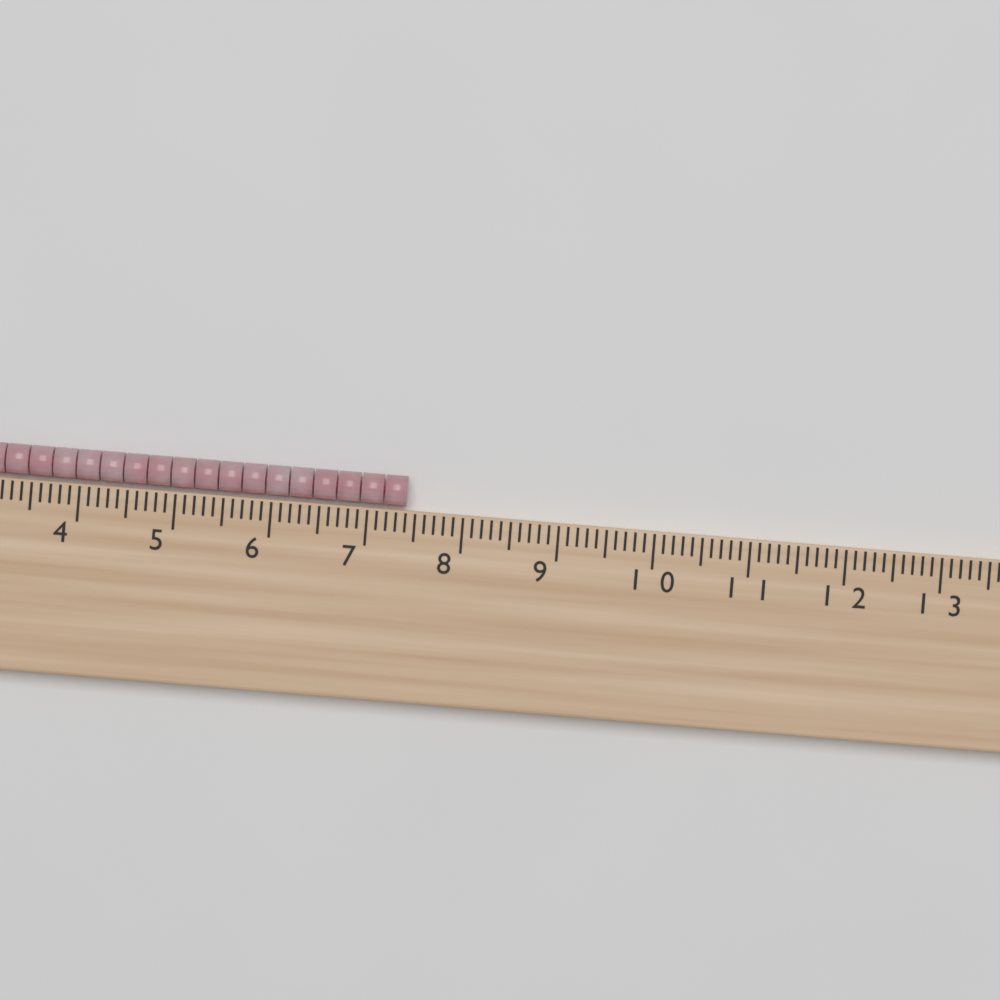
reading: 7.4 cm
